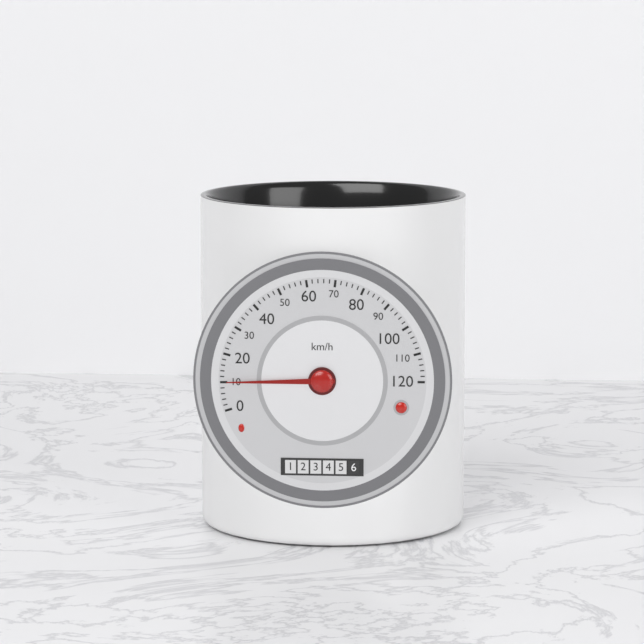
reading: 10 km/h
